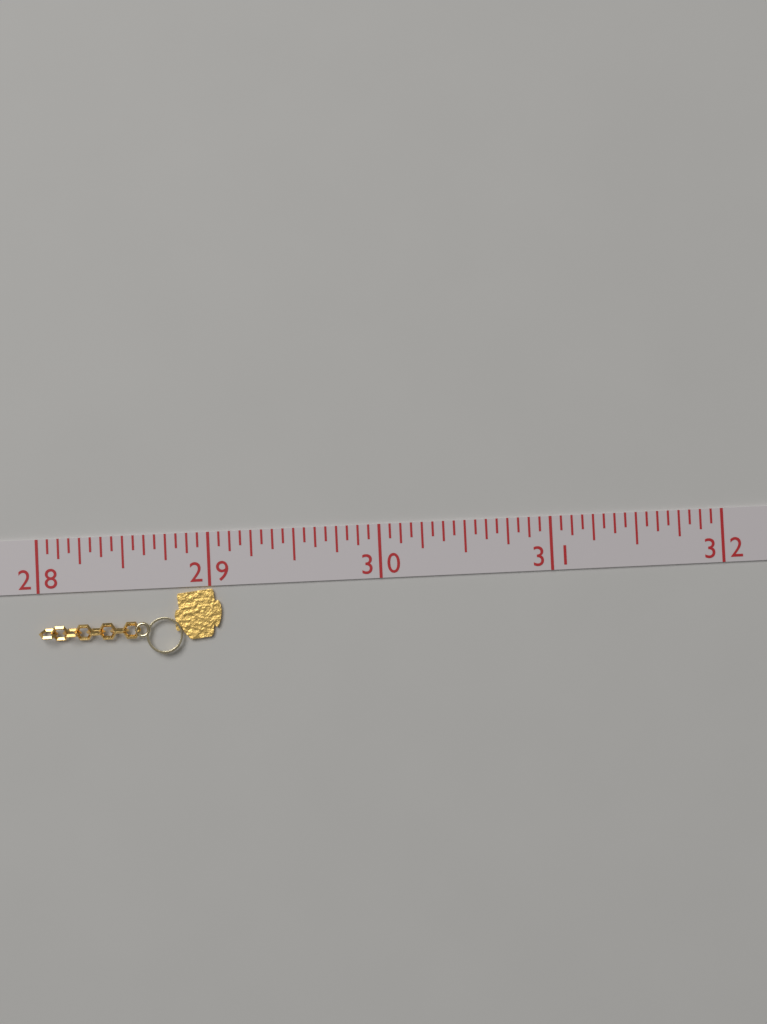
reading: 29.0625 (no unit)
